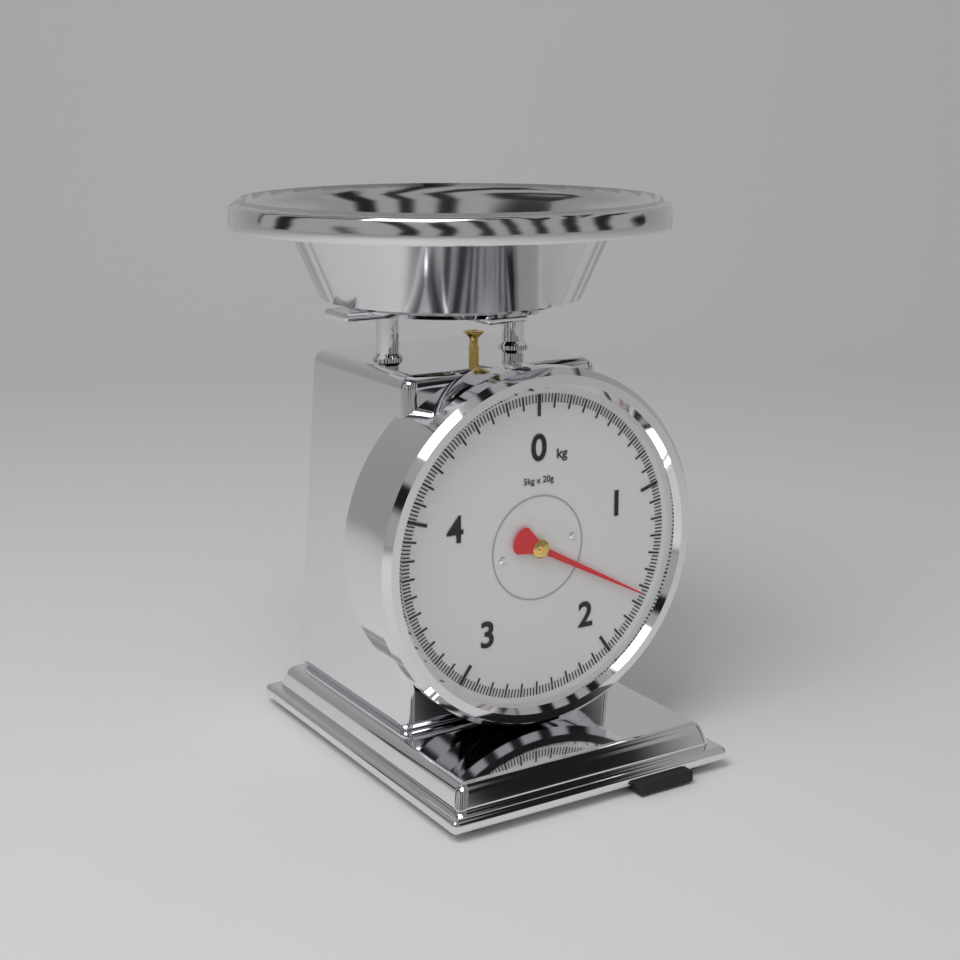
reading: 1.64 kg
